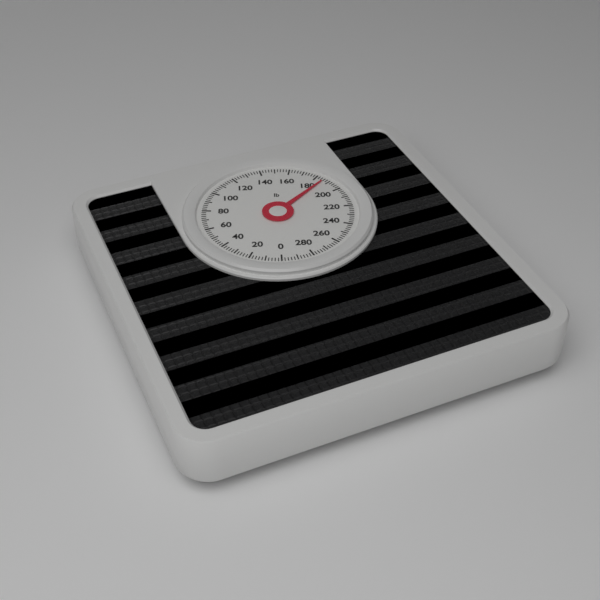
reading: 186 lb
